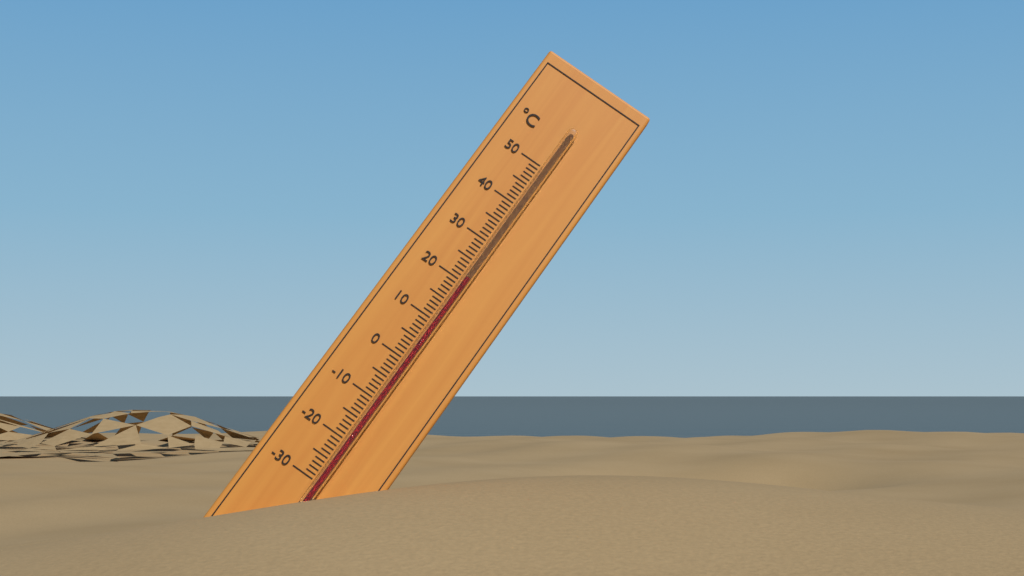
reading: 21 °C
